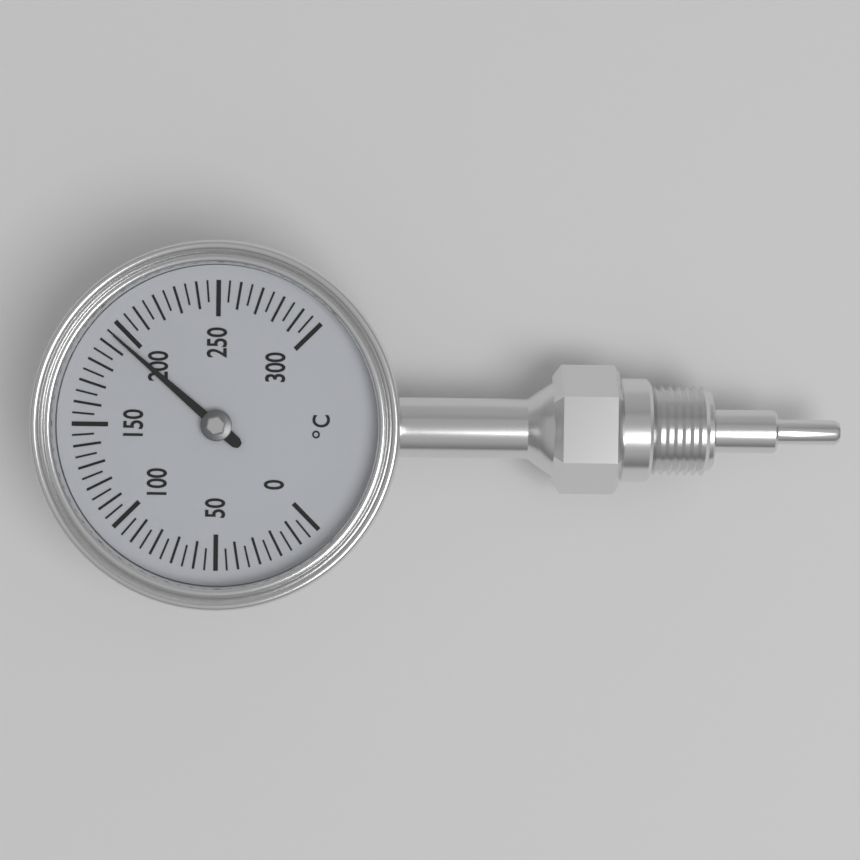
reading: 195 °C
